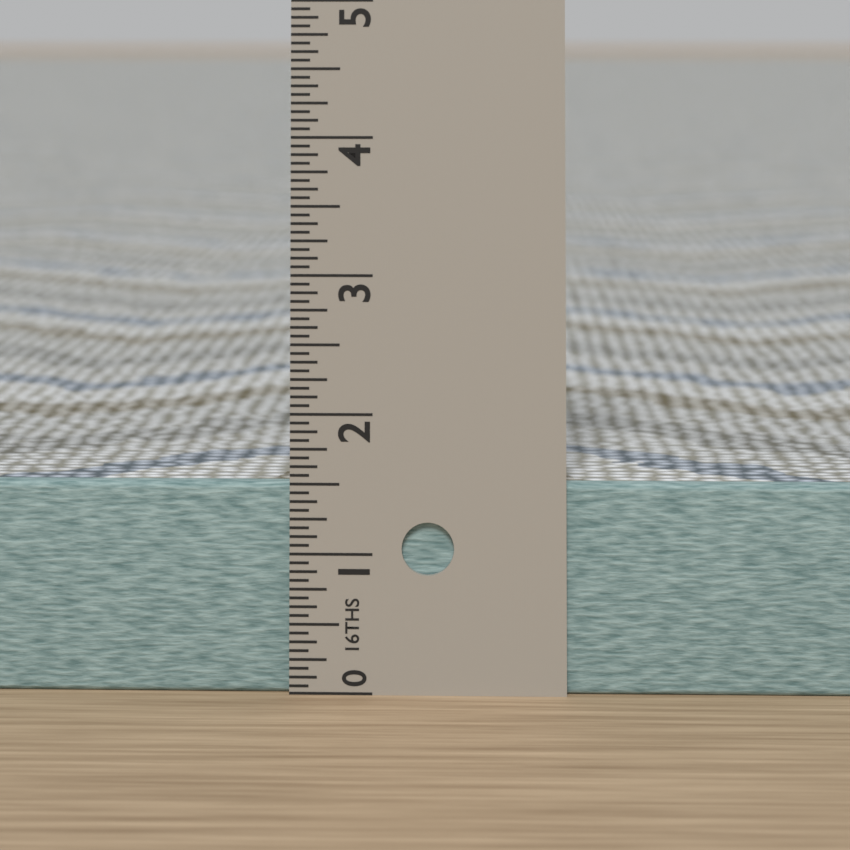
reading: 1.5000 in
